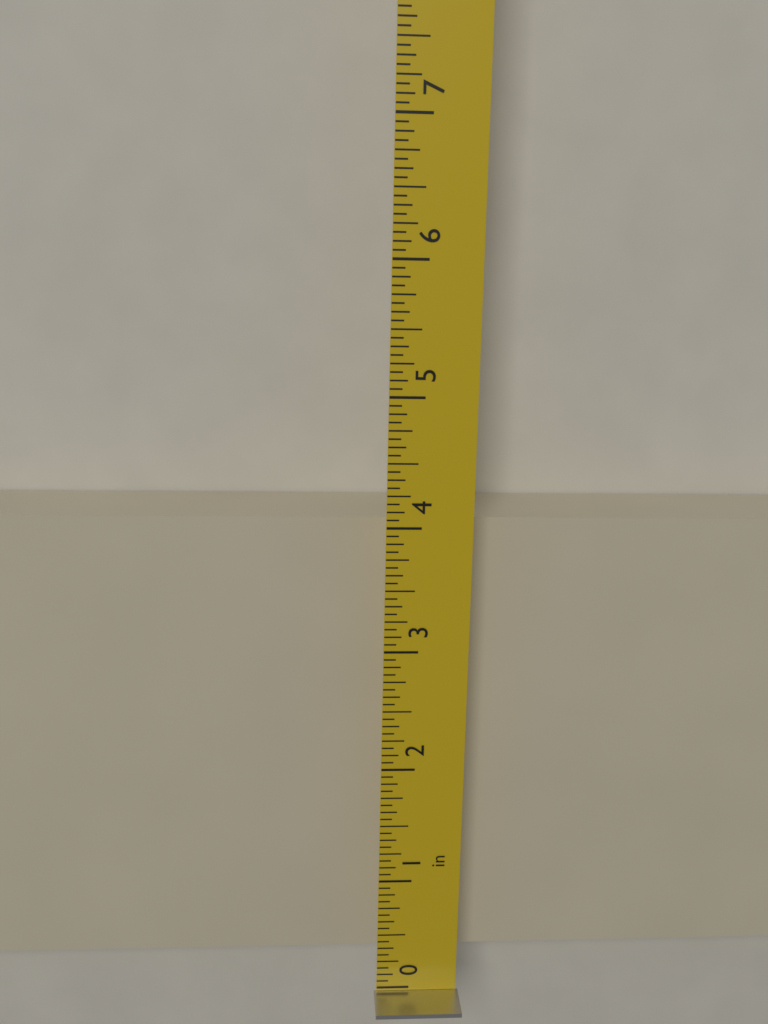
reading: 3.9375 in
